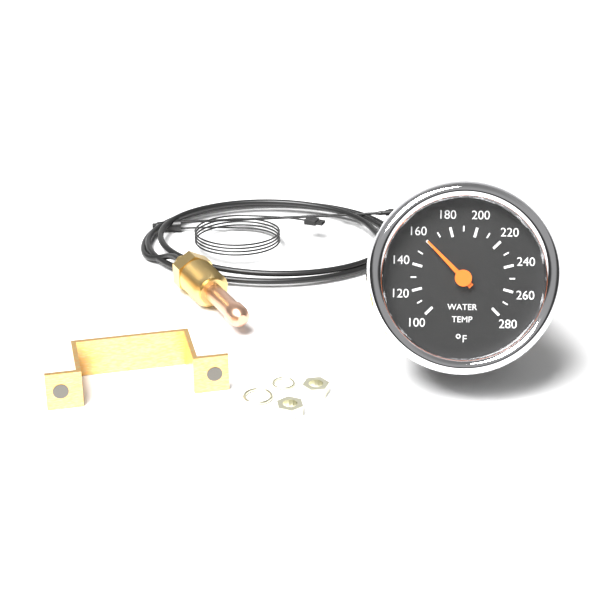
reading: 160 °F
